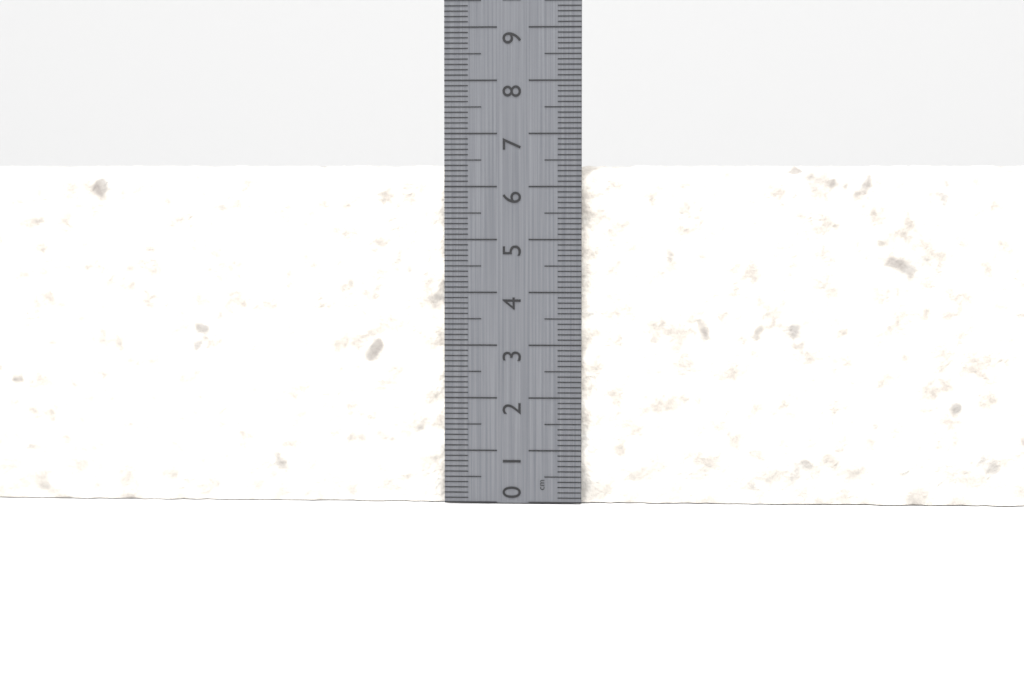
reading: 6.4 cm
